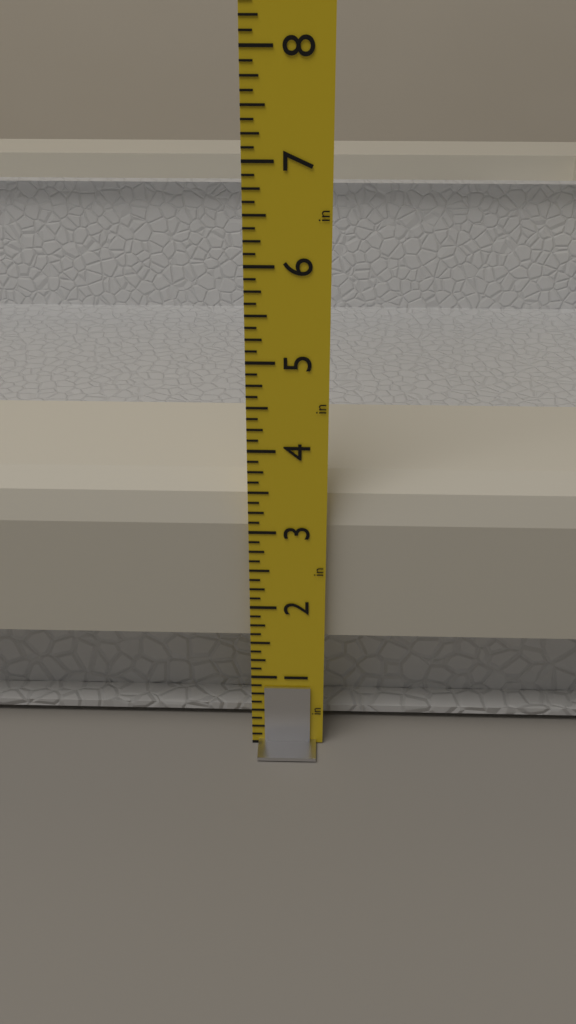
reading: 3.500 in
